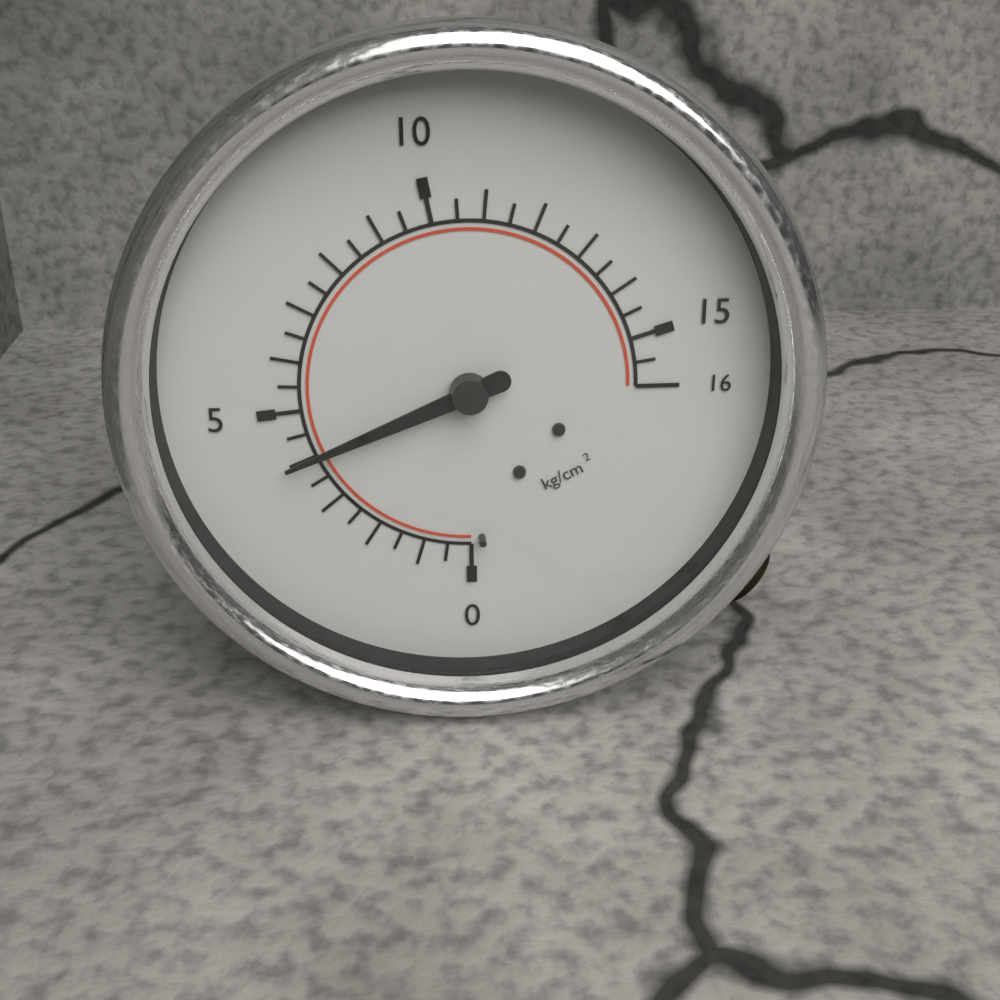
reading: 4.0 kg/cm²
